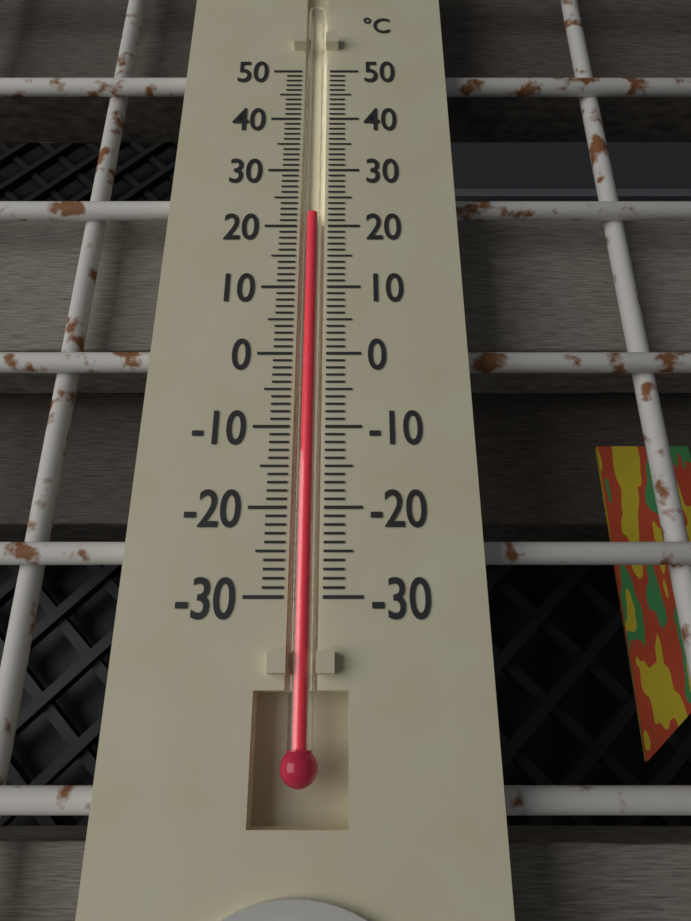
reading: 22 °C
